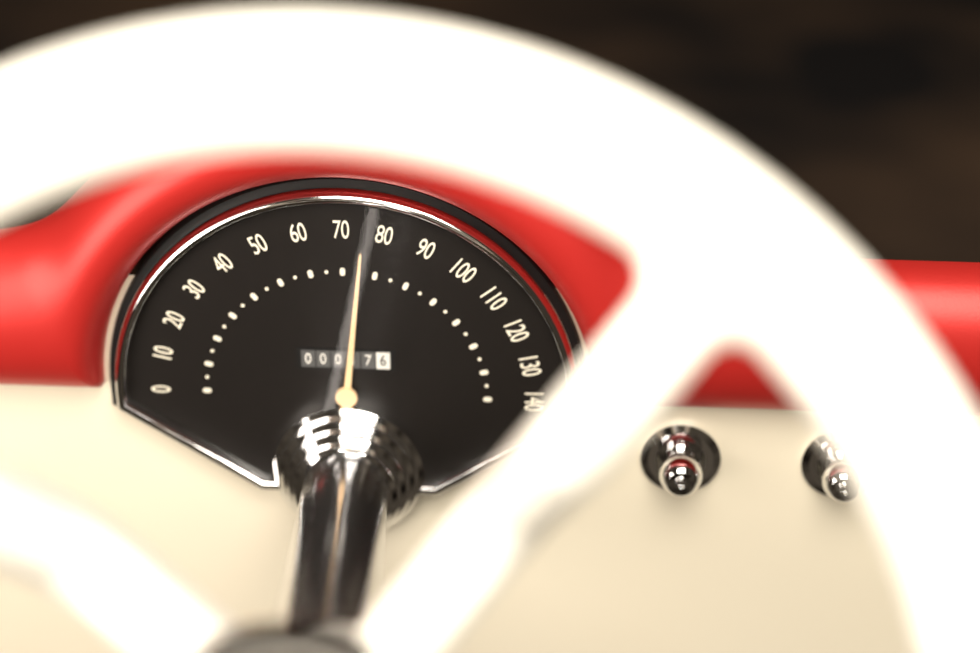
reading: 75 (no unit)
